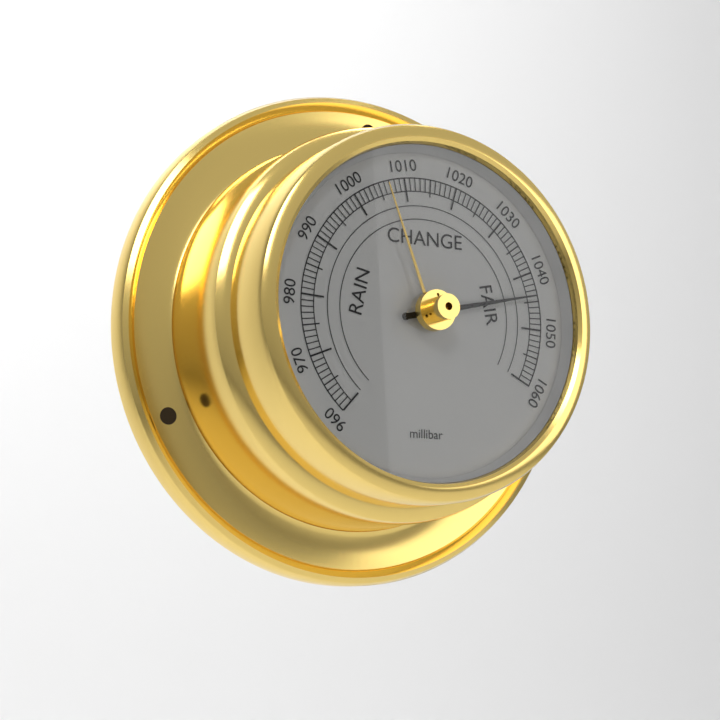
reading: 1044 millibar
